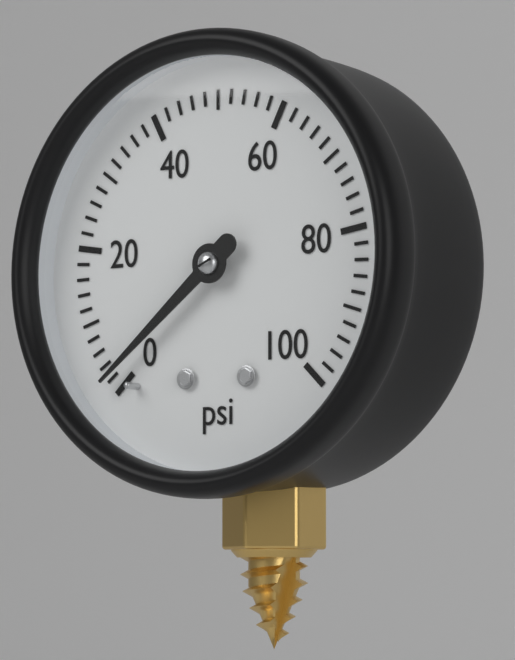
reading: 2 psi
